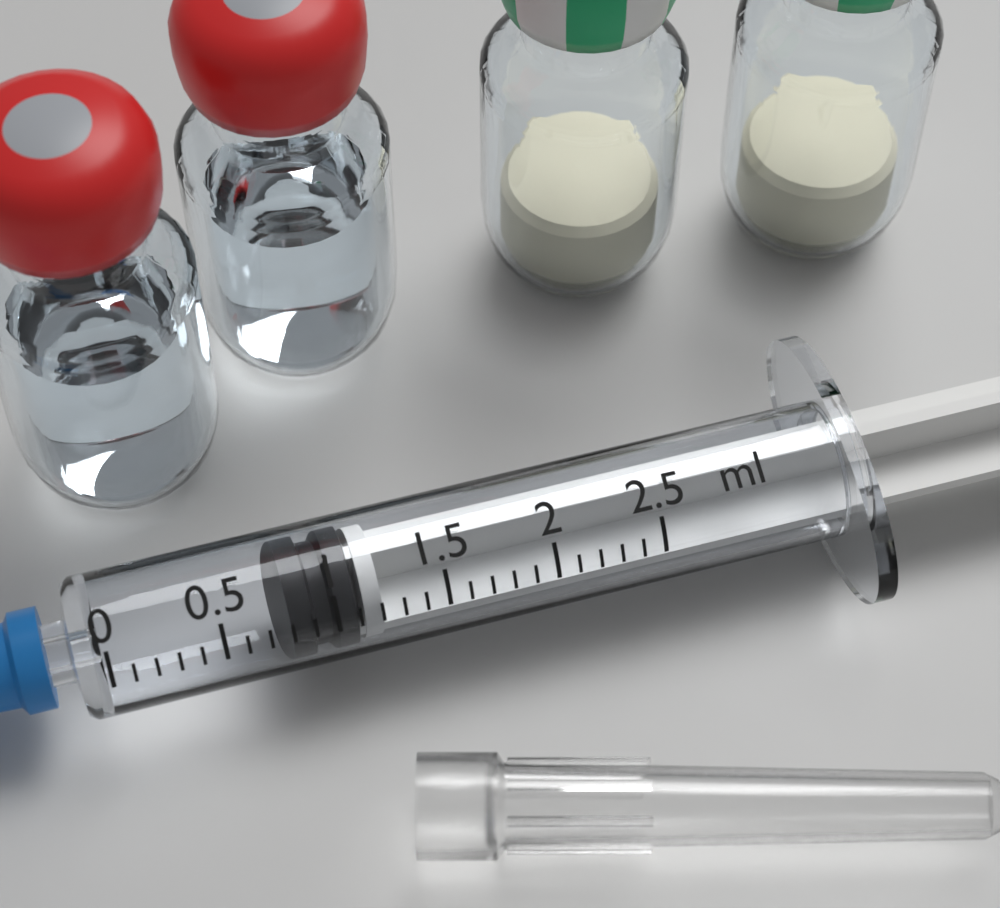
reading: 0.8 ml
